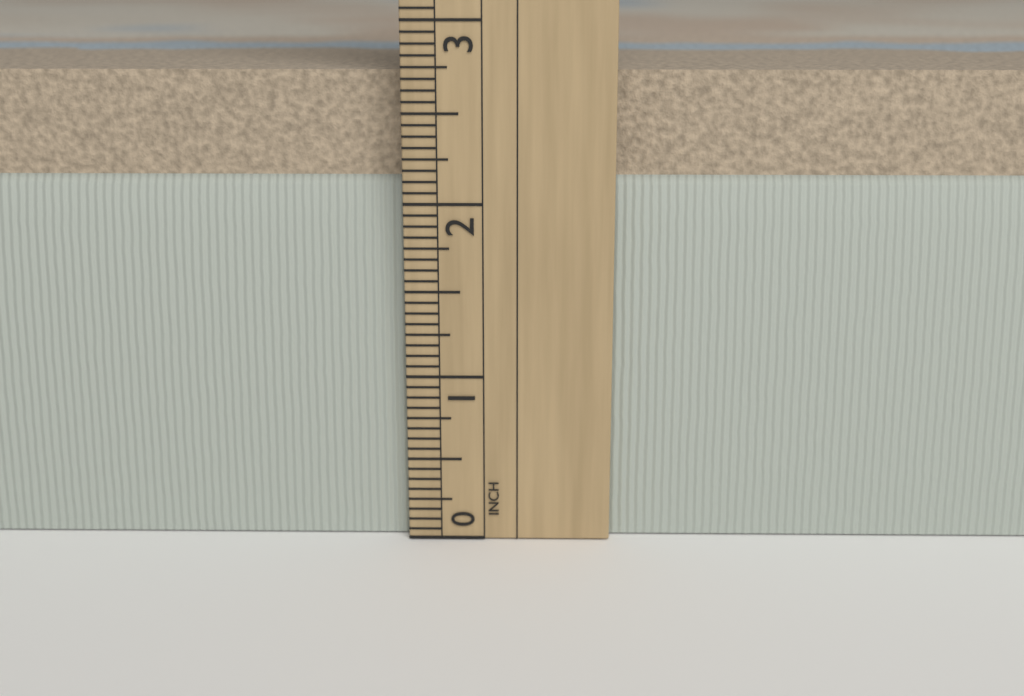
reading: 2.7500 in
